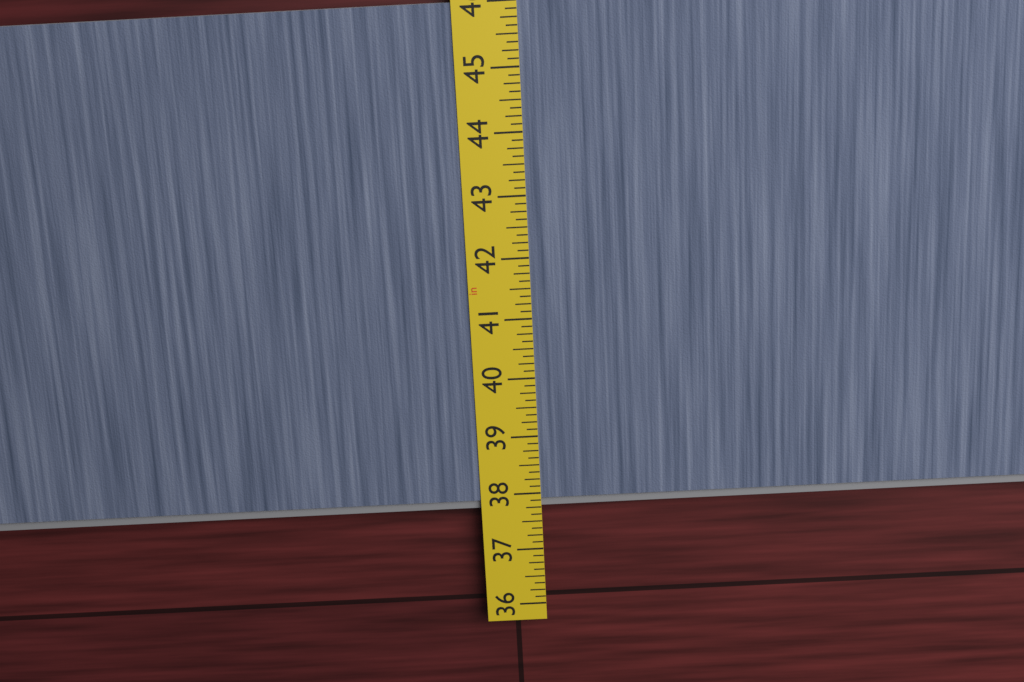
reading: 37.750 in
